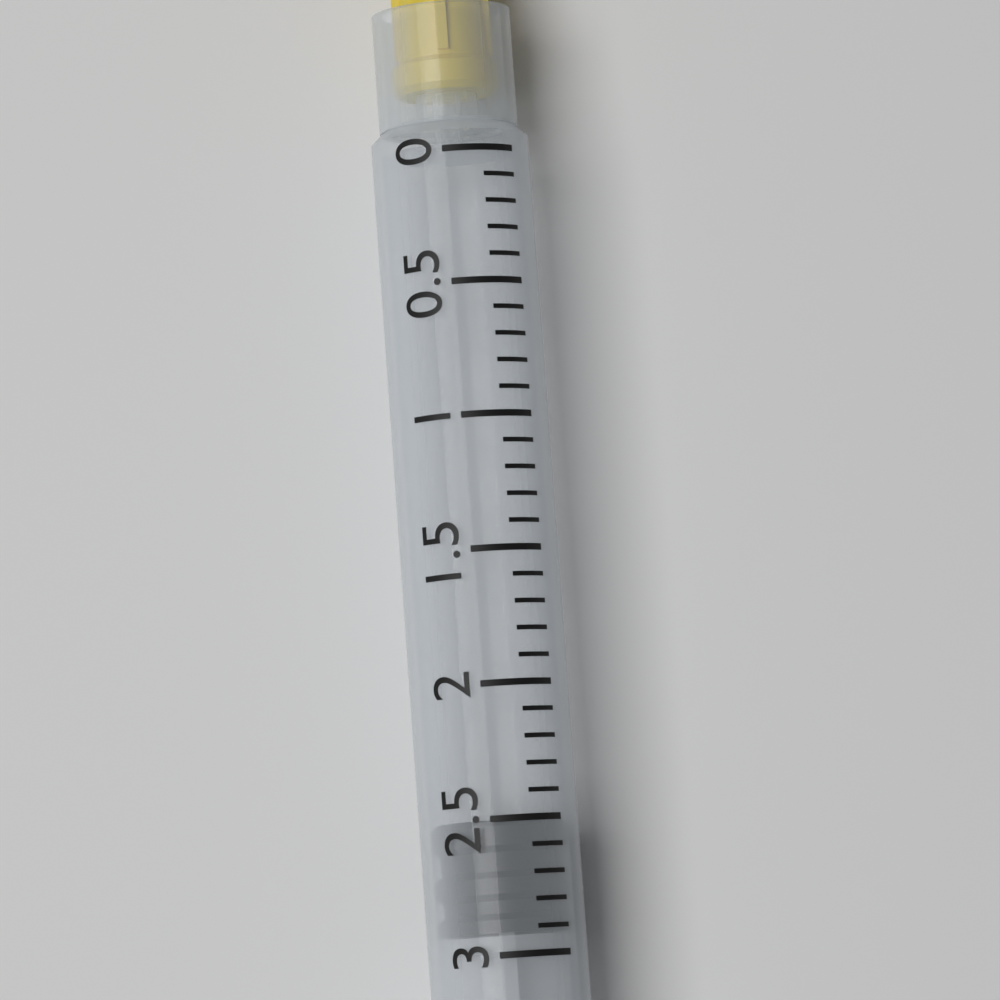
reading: 2.5 ml
